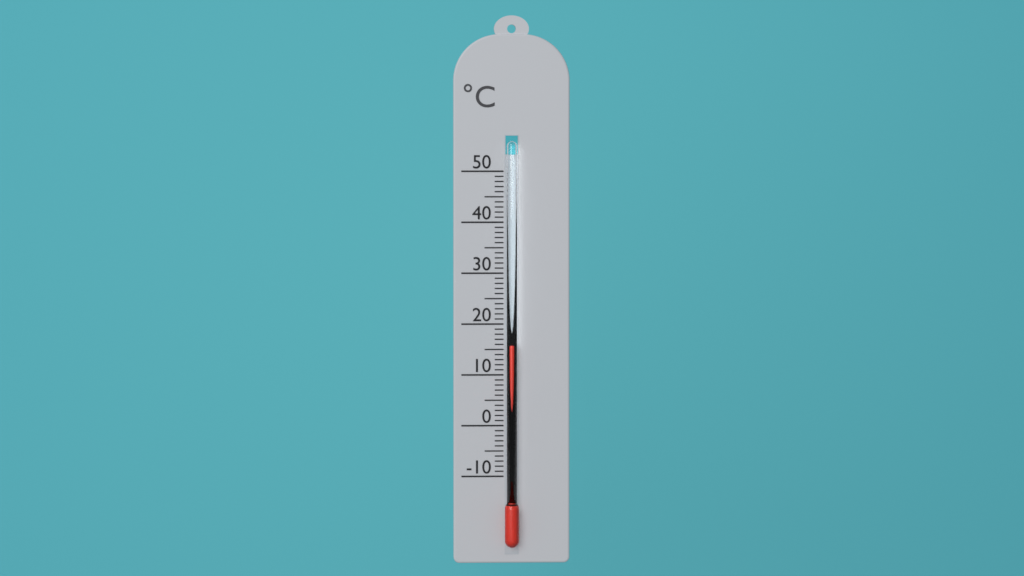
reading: 16 °C
